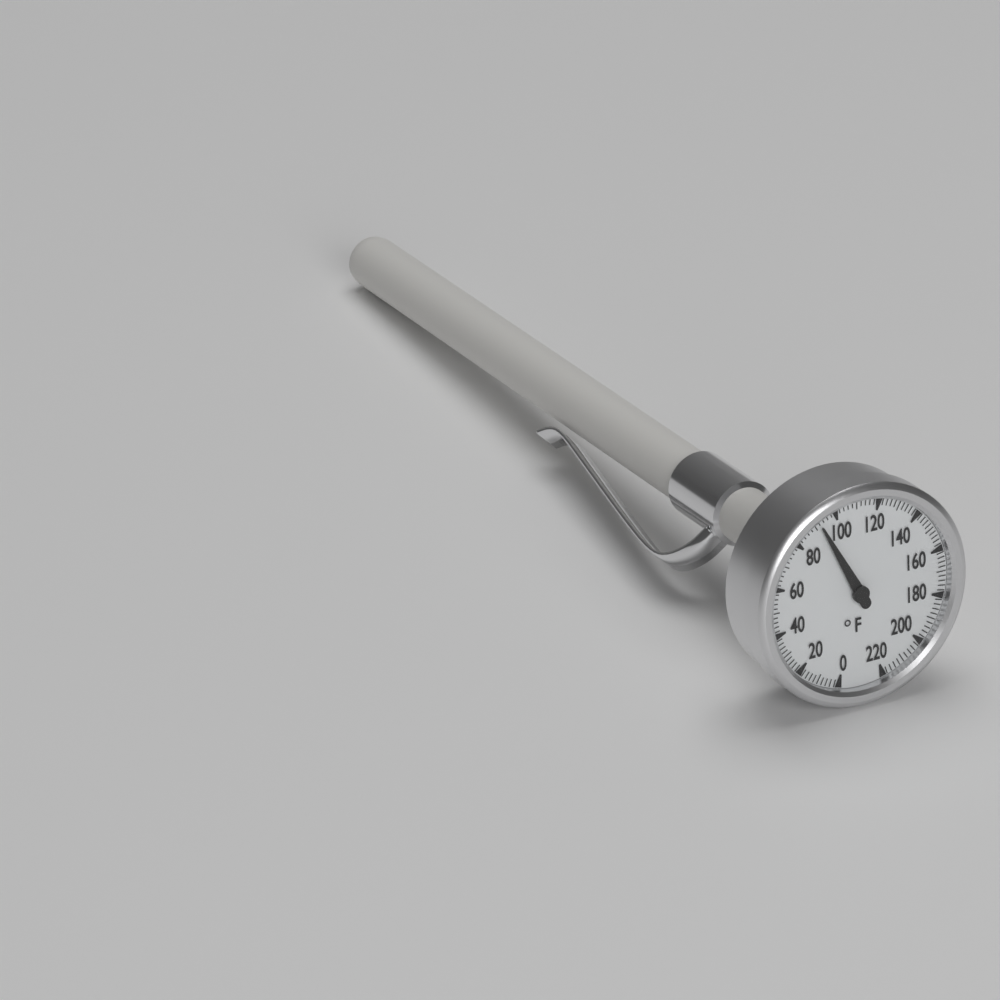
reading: 92 °F
